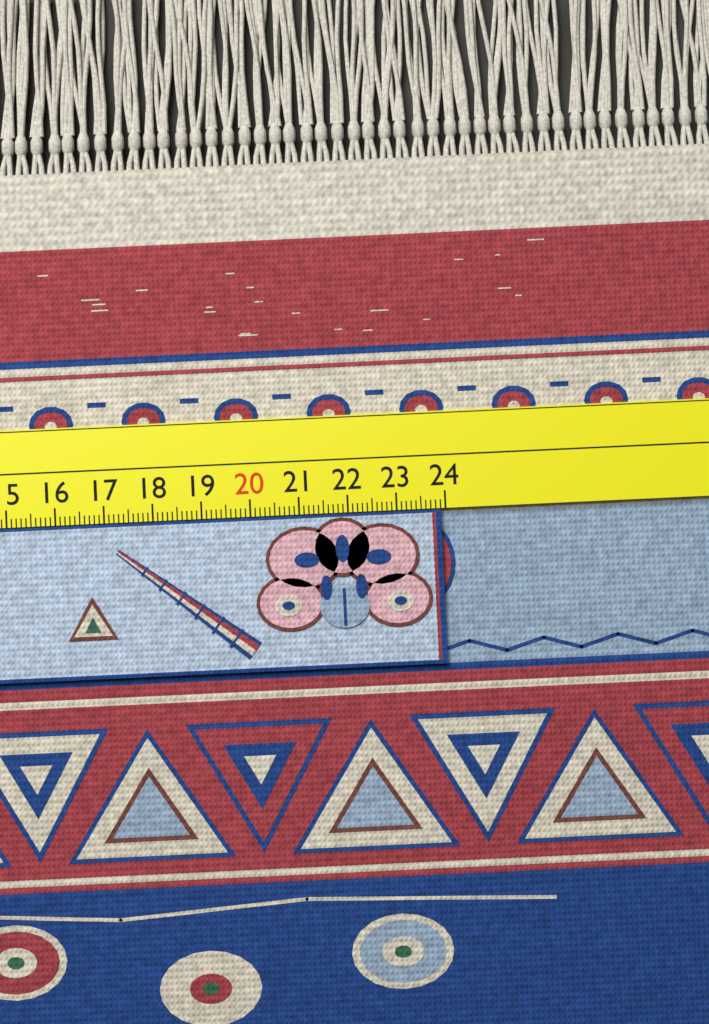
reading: 23.9 cm
